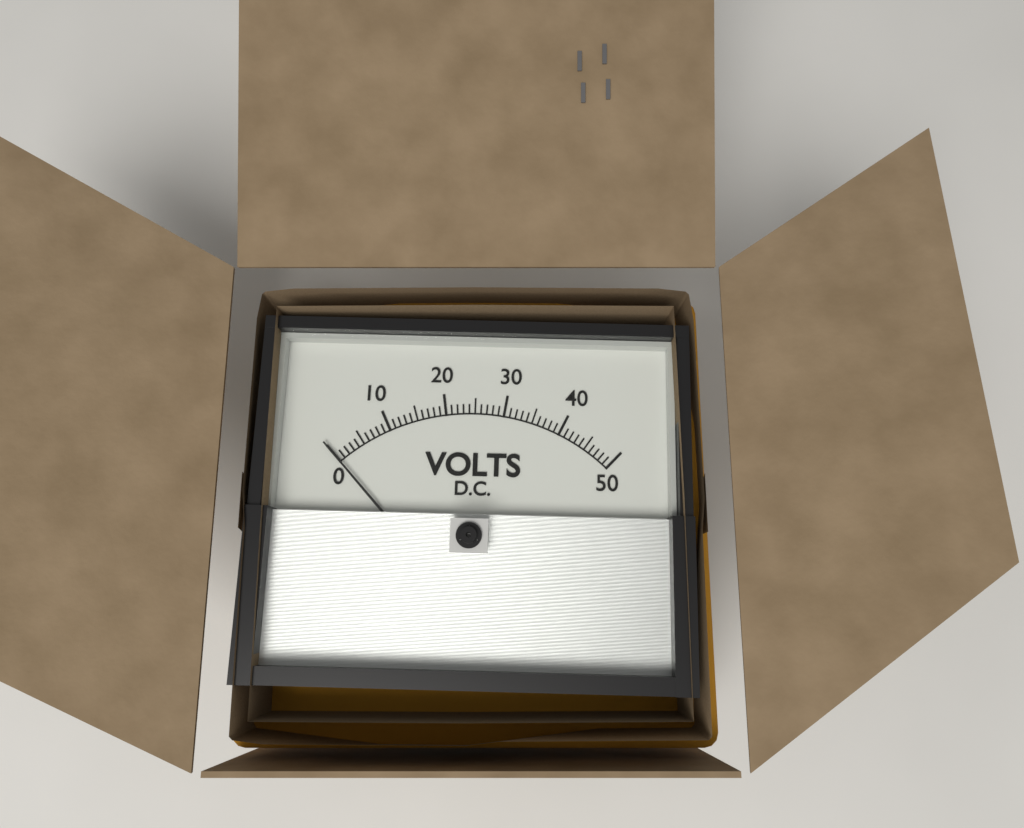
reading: 0 V
